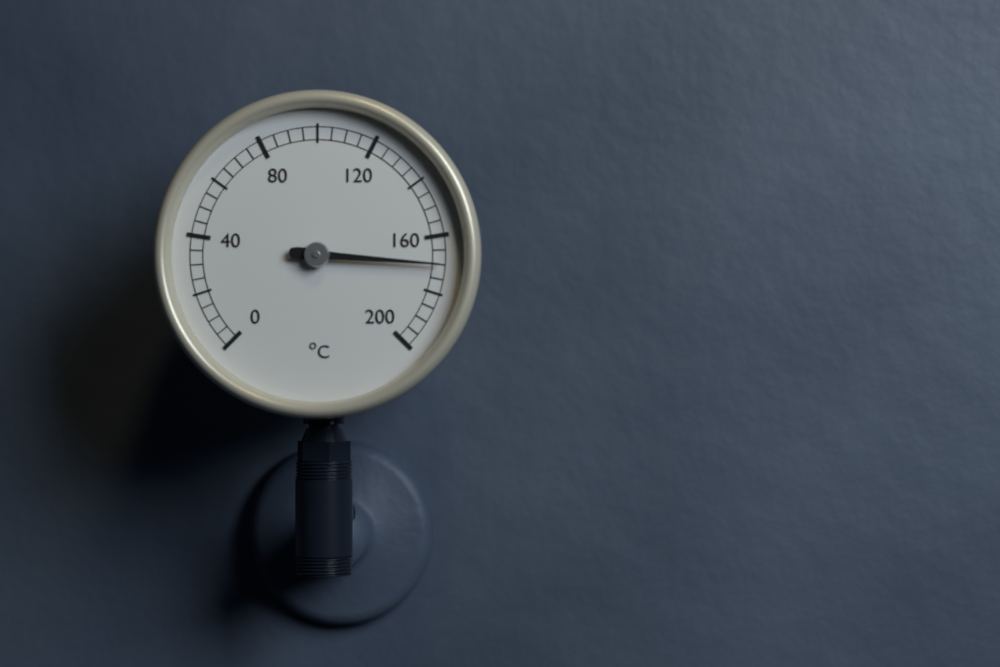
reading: 170 °C
